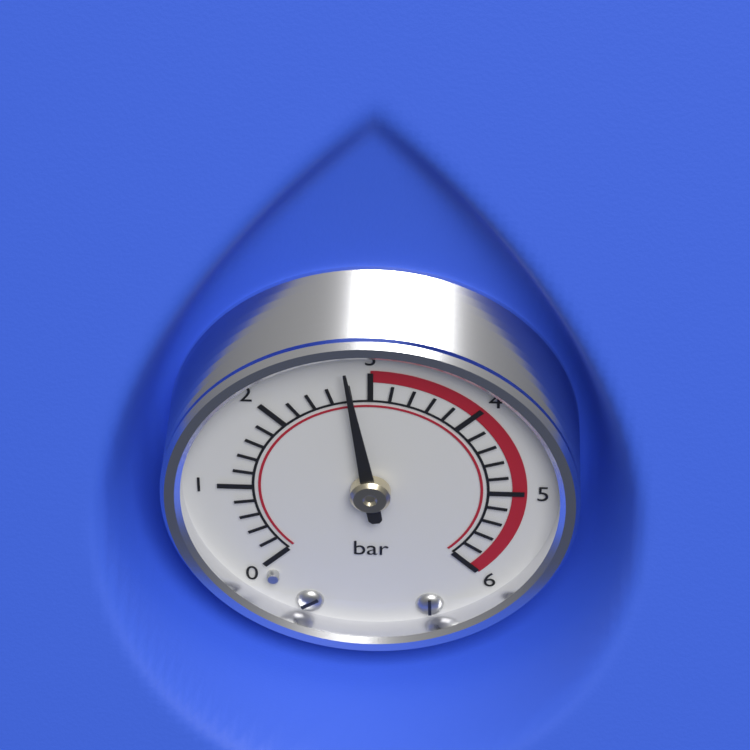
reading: 2.8 bar
